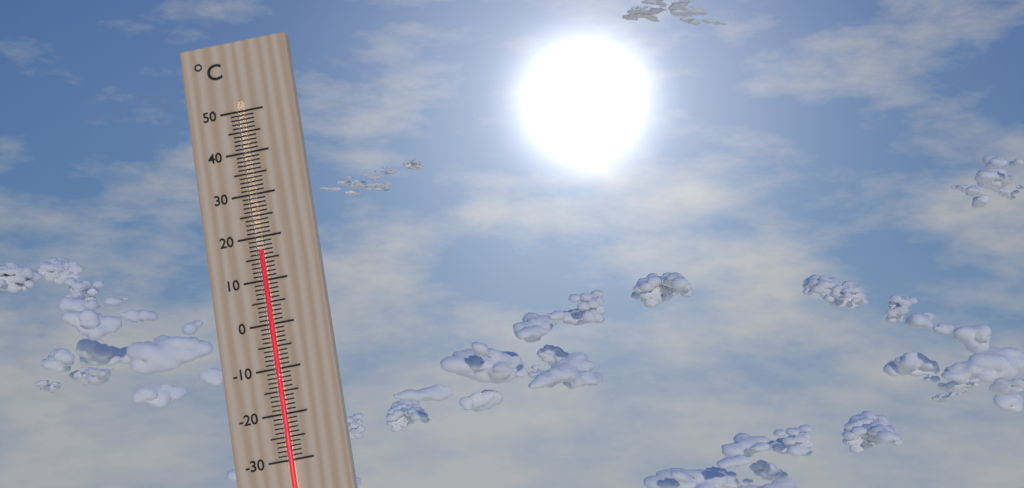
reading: 17 °C
